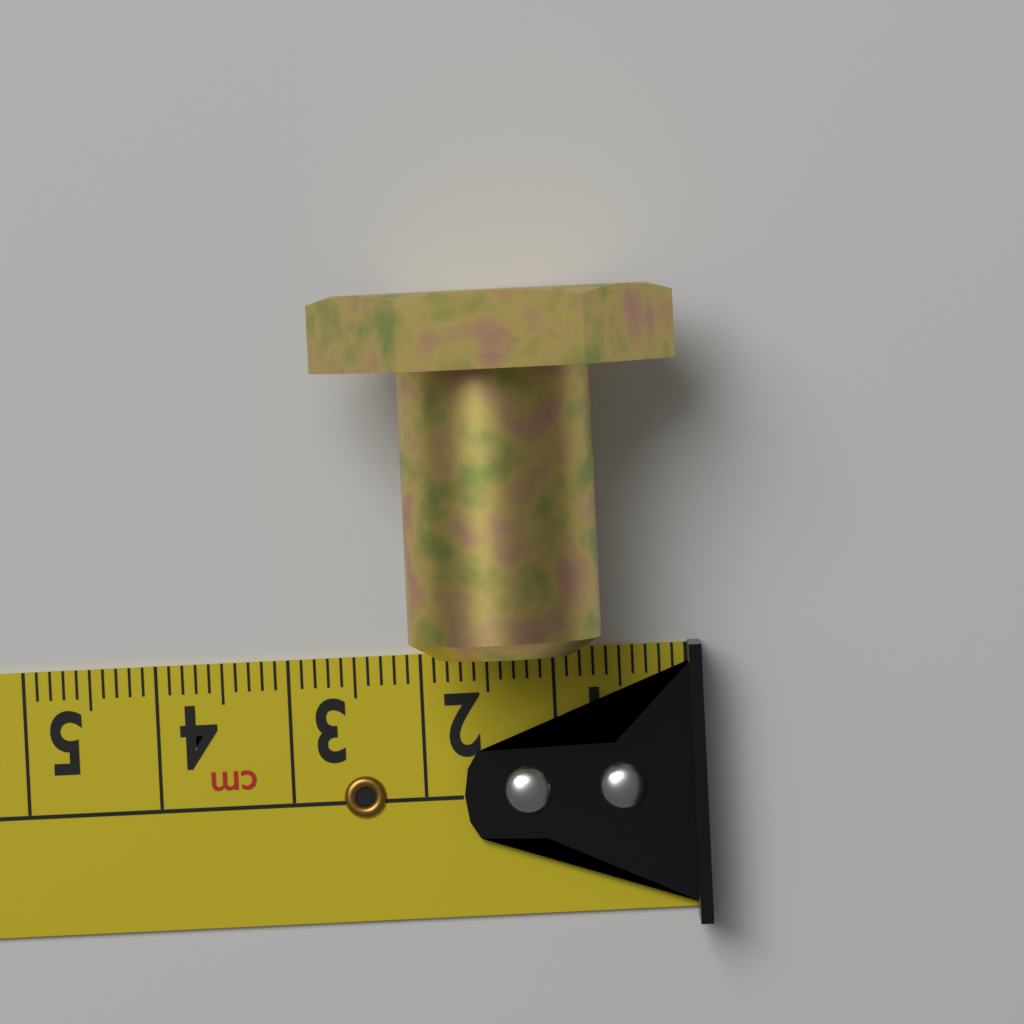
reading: 2.7 cm
